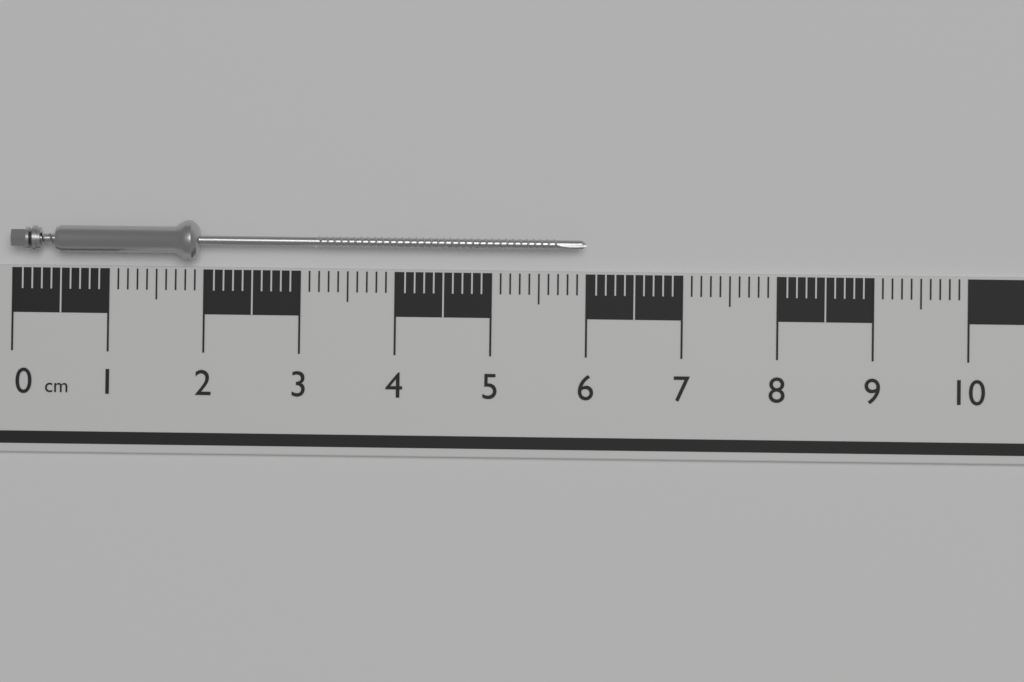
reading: 6.0 cm
